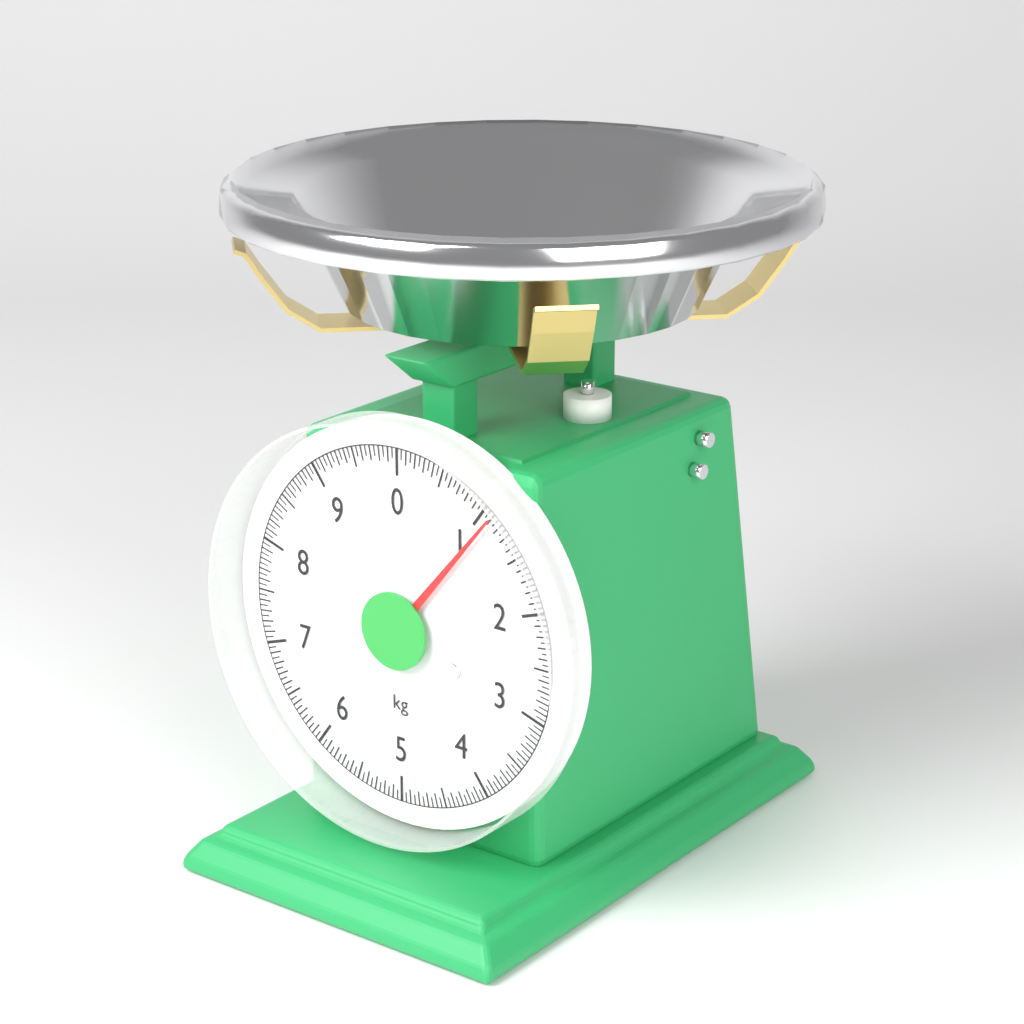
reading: 1.10 kg
